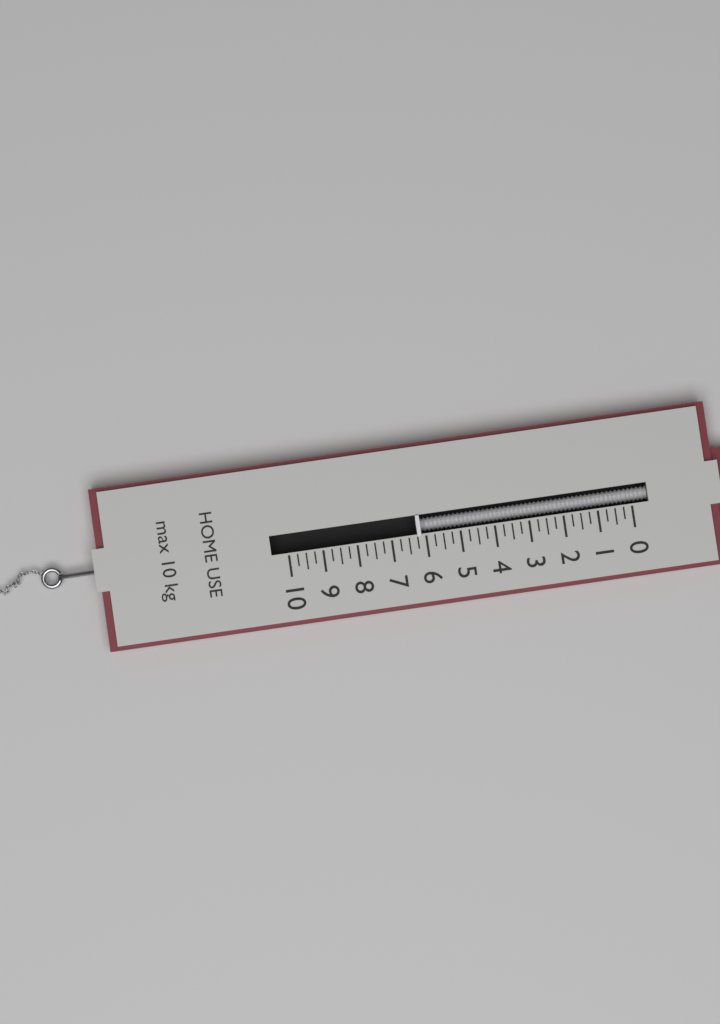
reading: 6.25 kg
